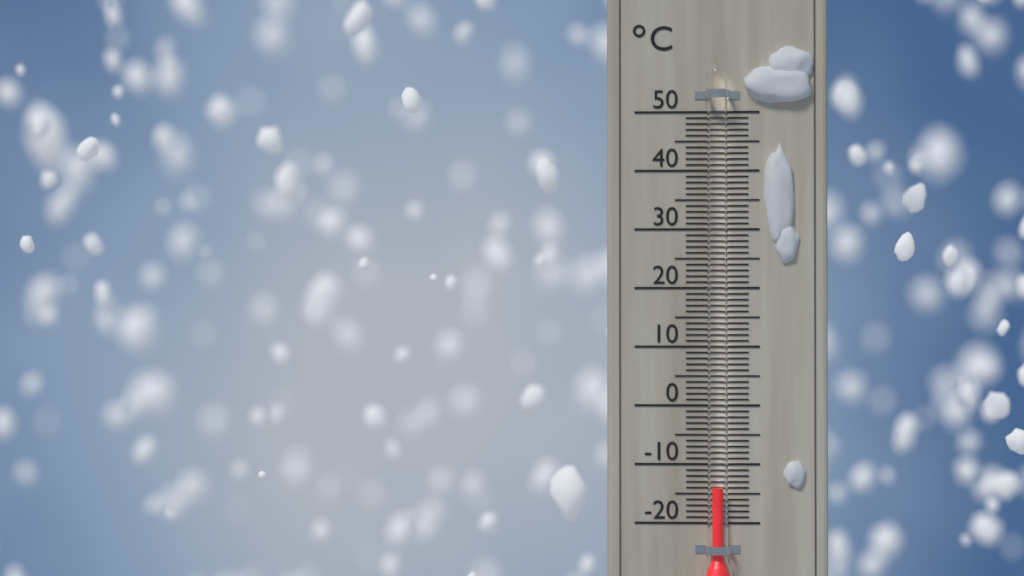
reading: -14 °C
